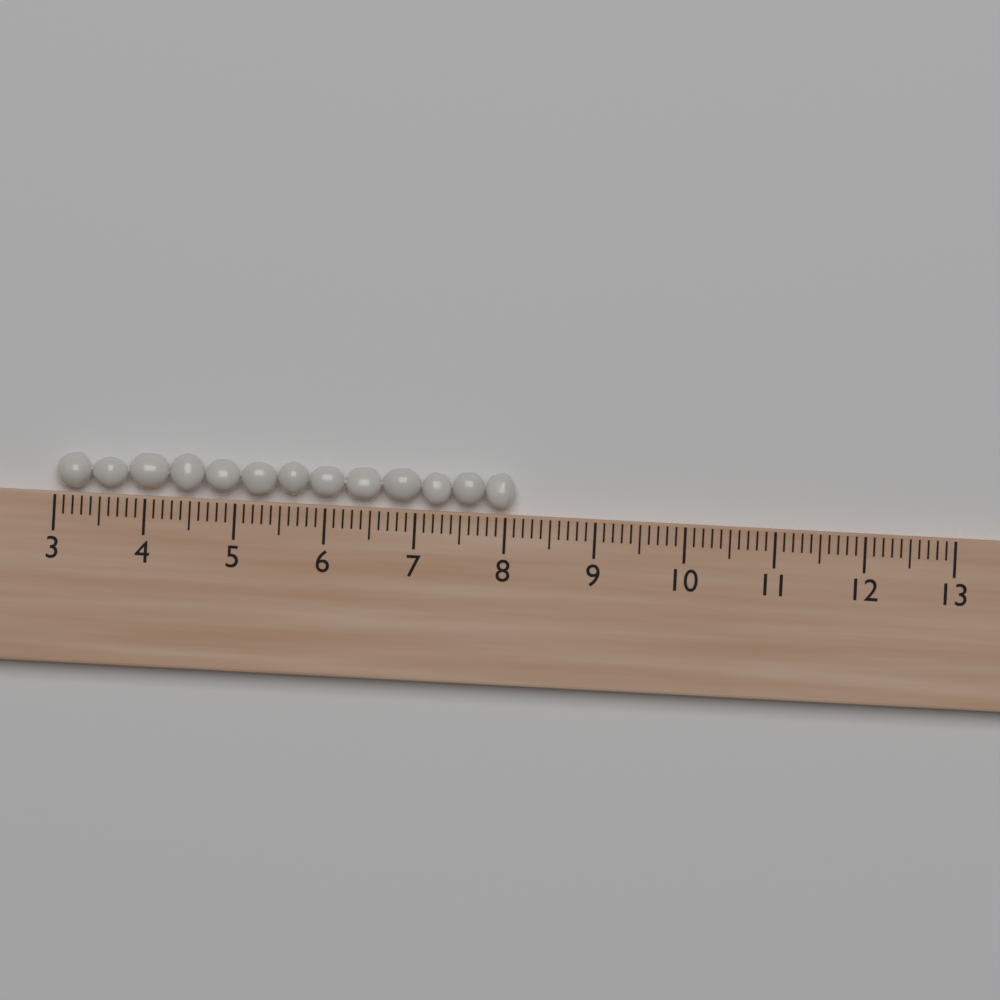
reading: 8.1 (no unit)
